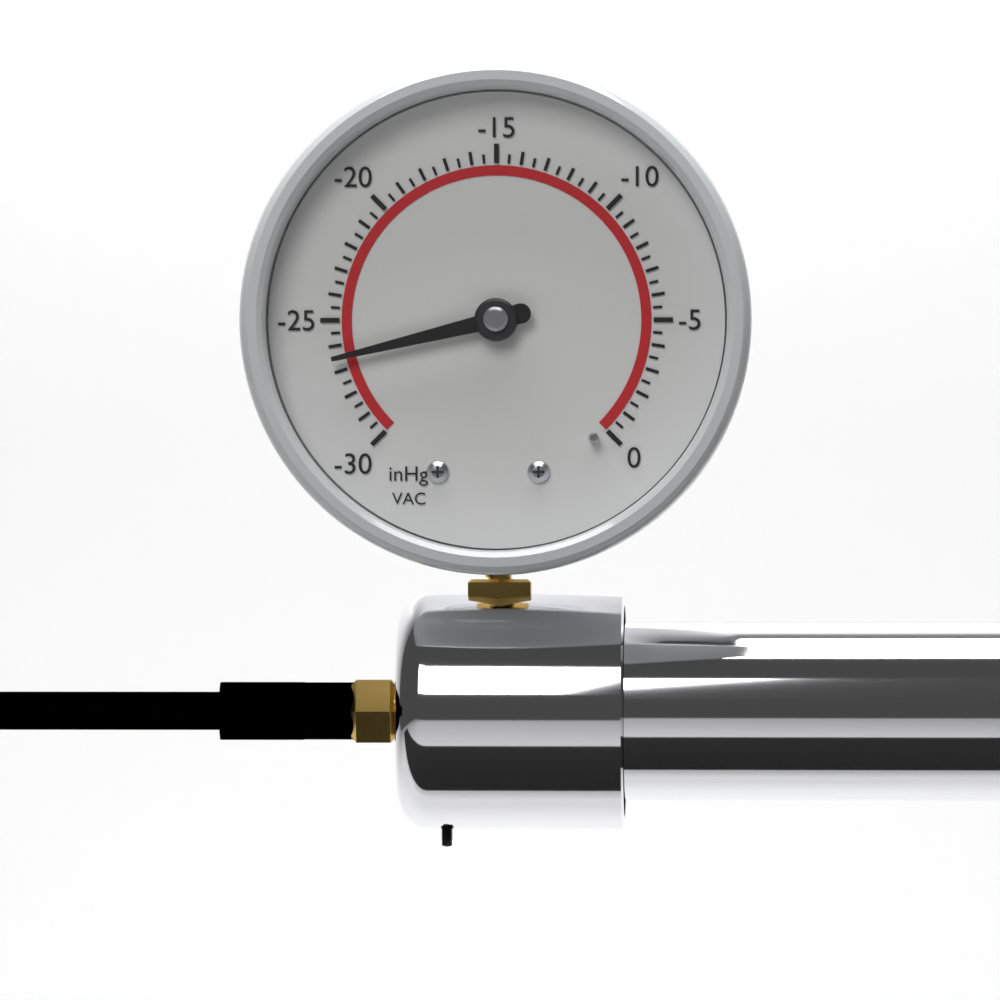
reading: -26.5 inHg
